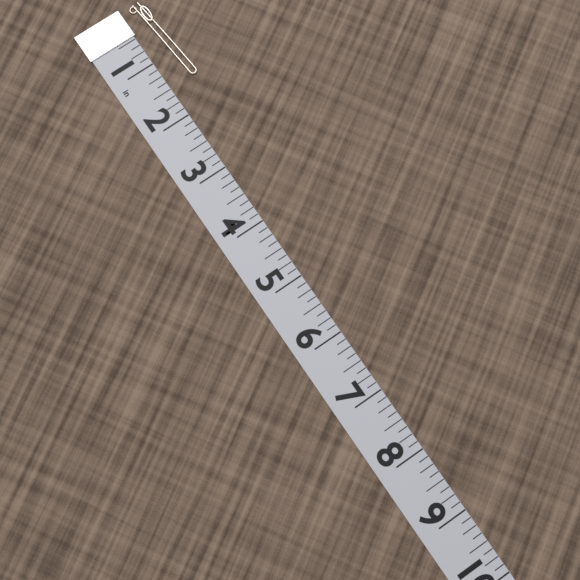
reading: 1.500 in
